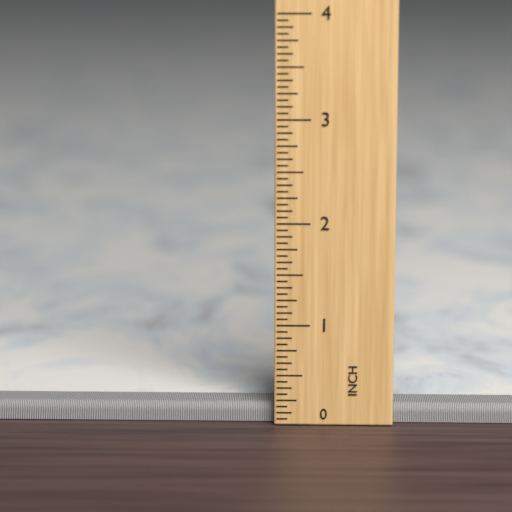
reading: 0.1875 in
